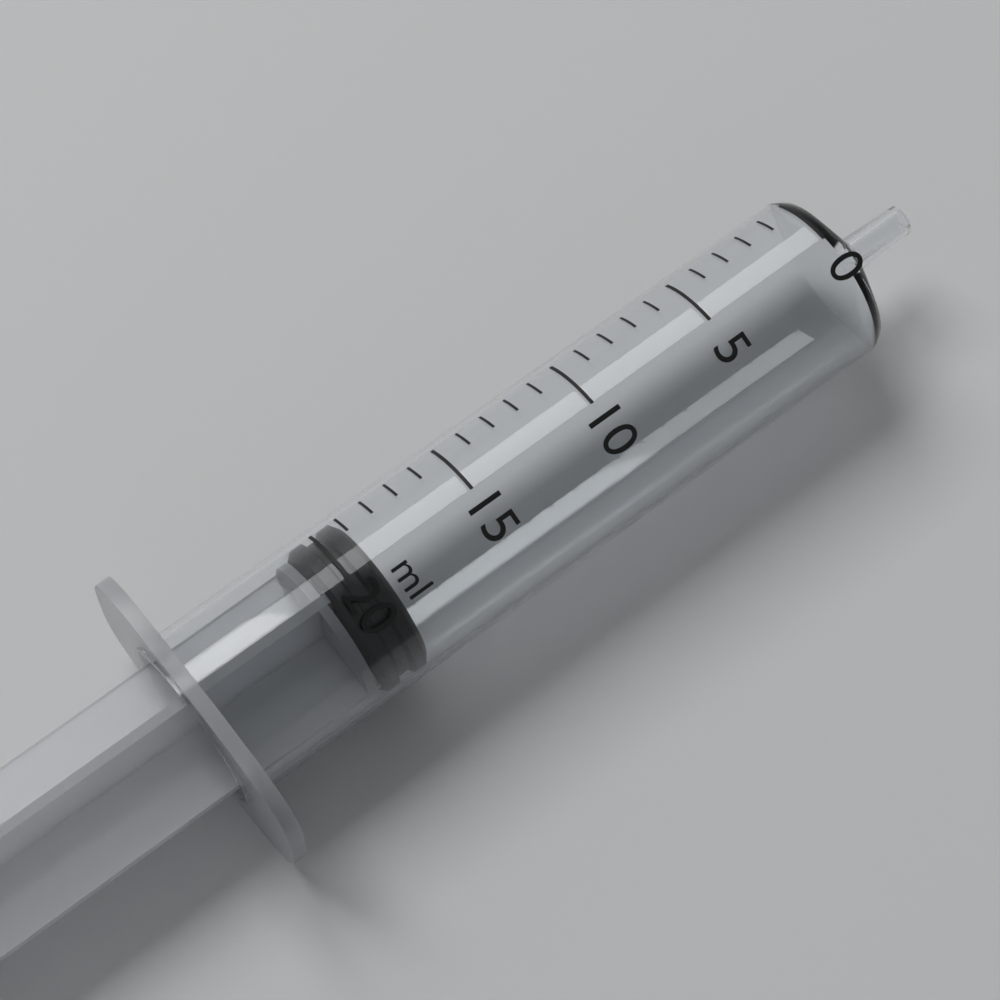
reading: 19 ml
